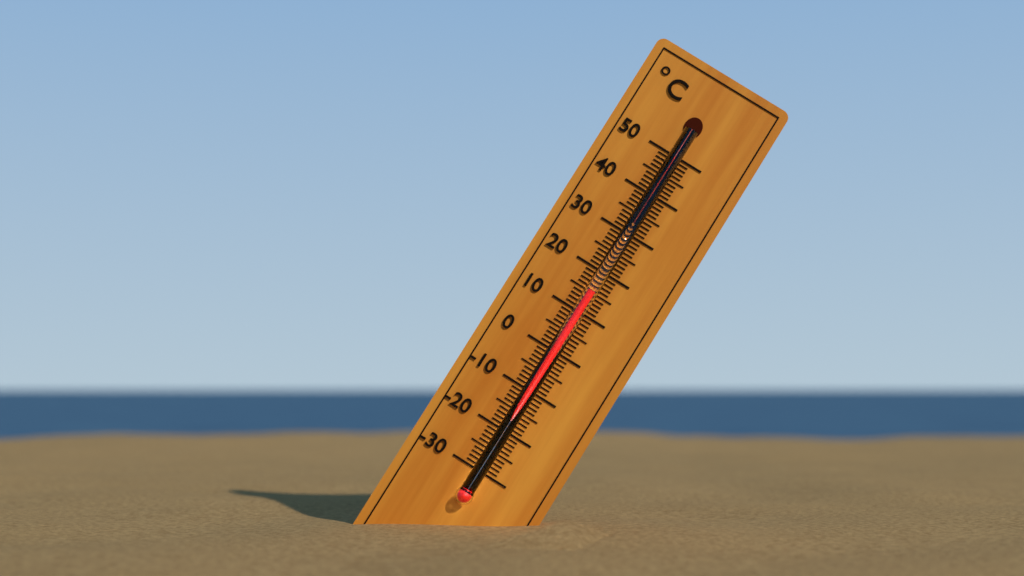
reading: 15 °C
